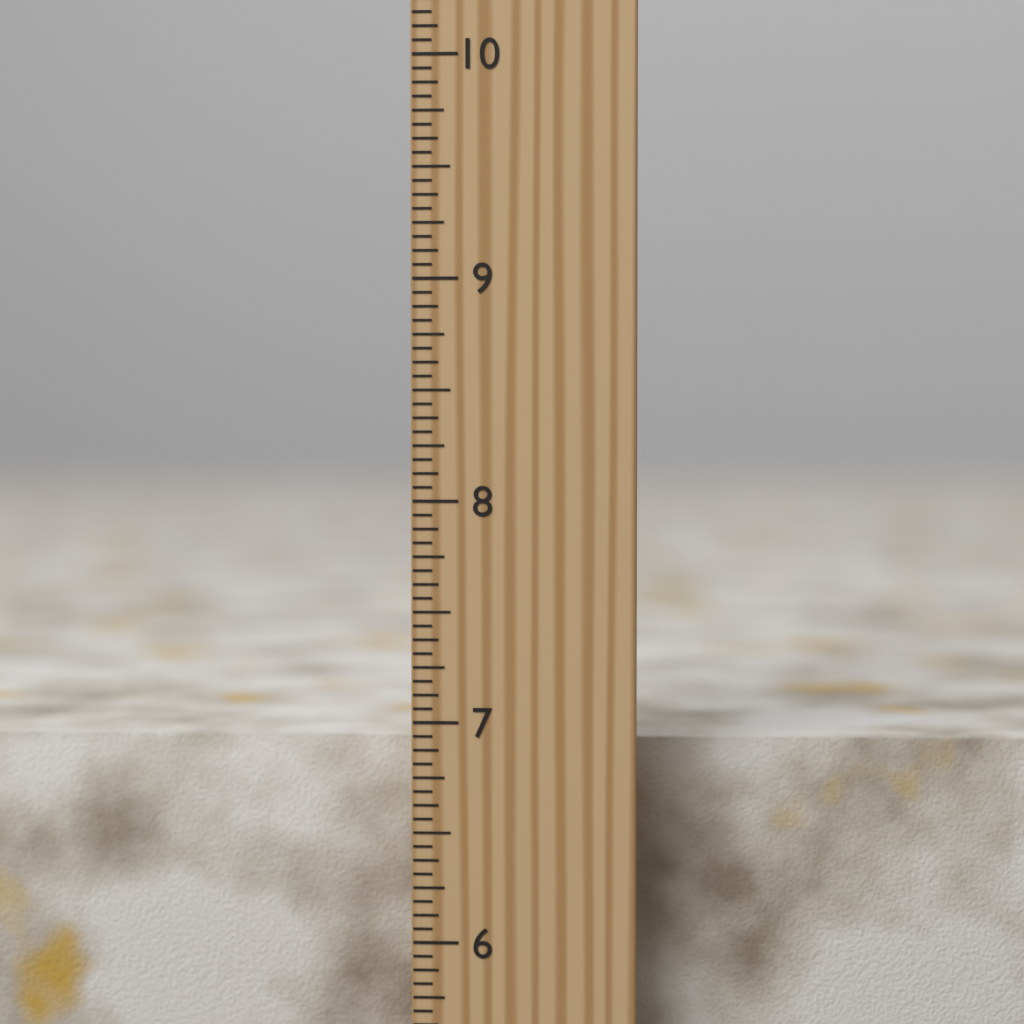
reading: 6.8750 inch
